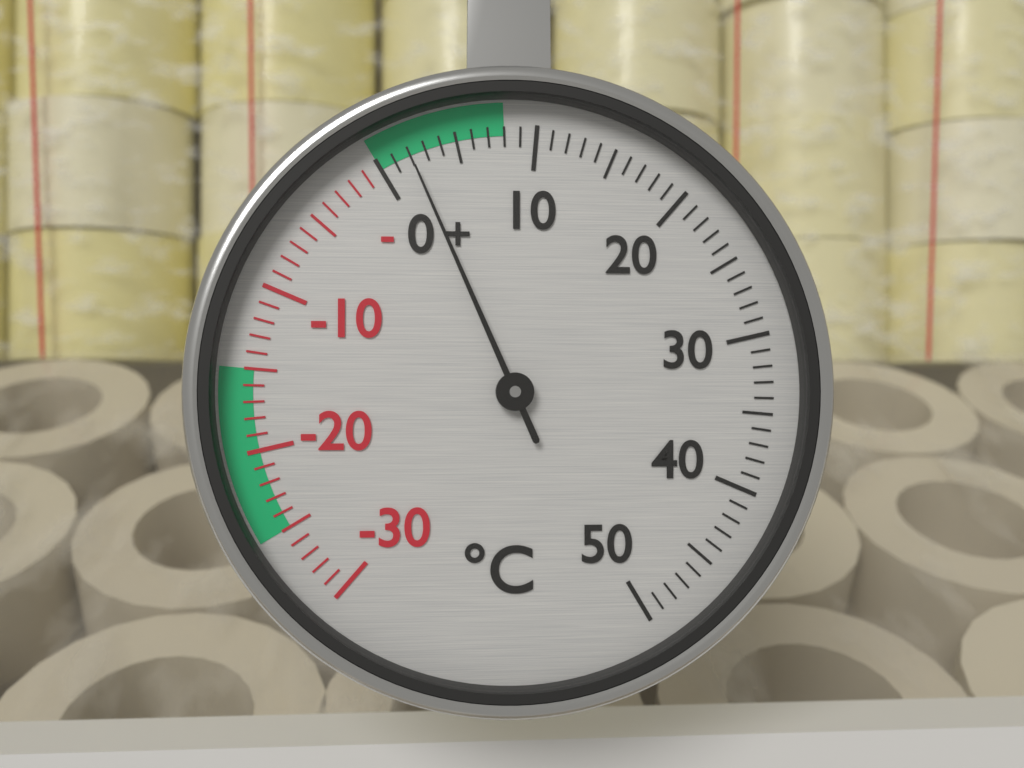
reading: 2 °C
